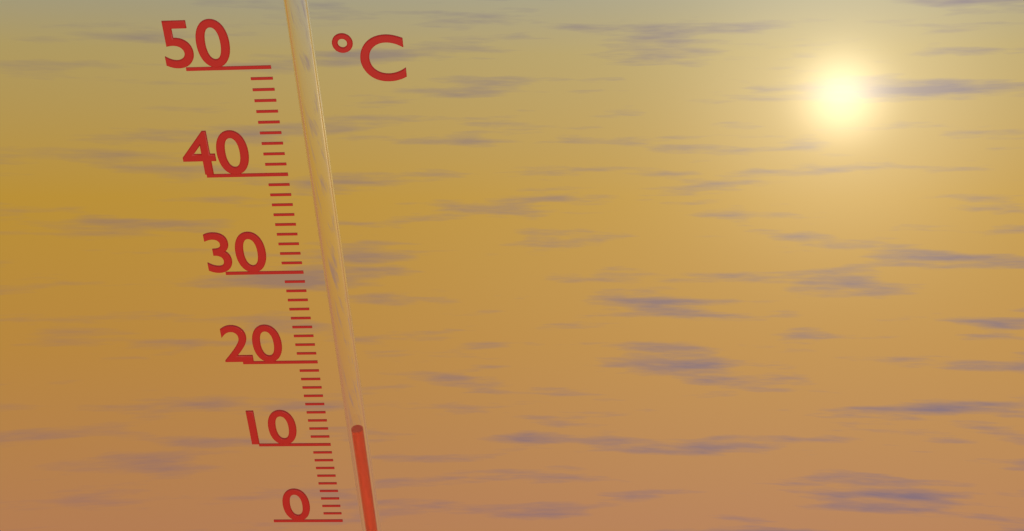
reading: 12 °C
